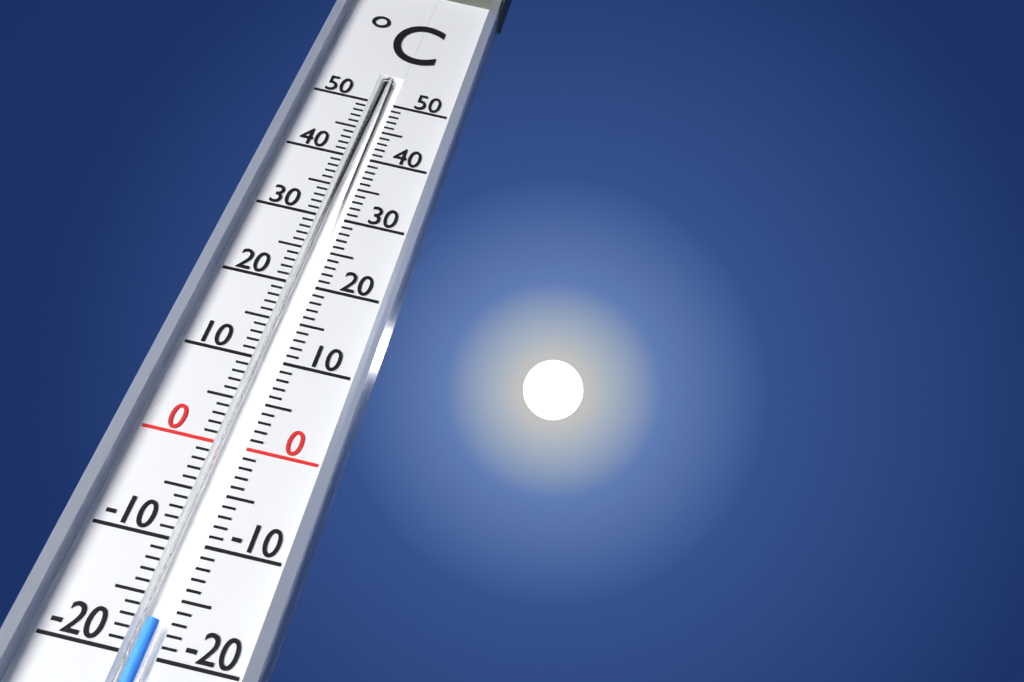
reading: -17 °C
